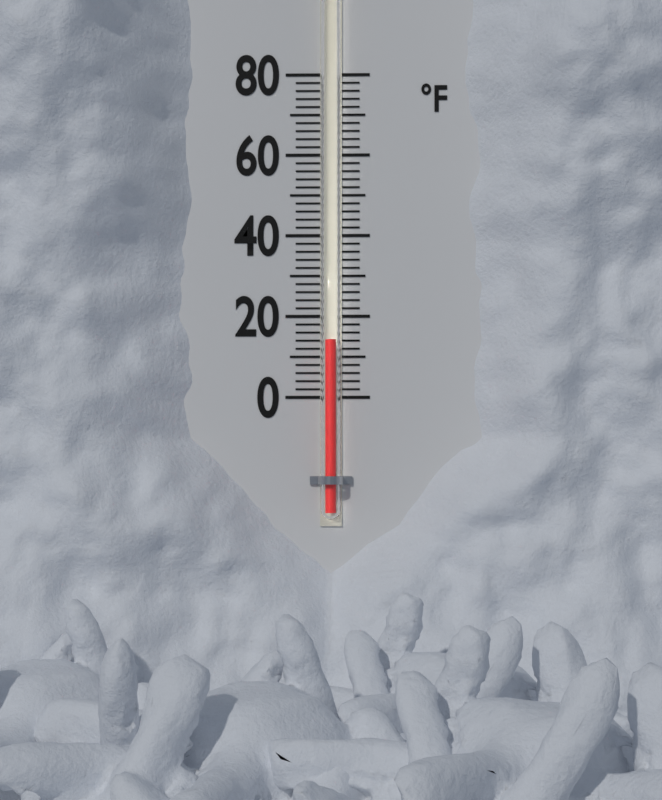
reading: 14 °F
